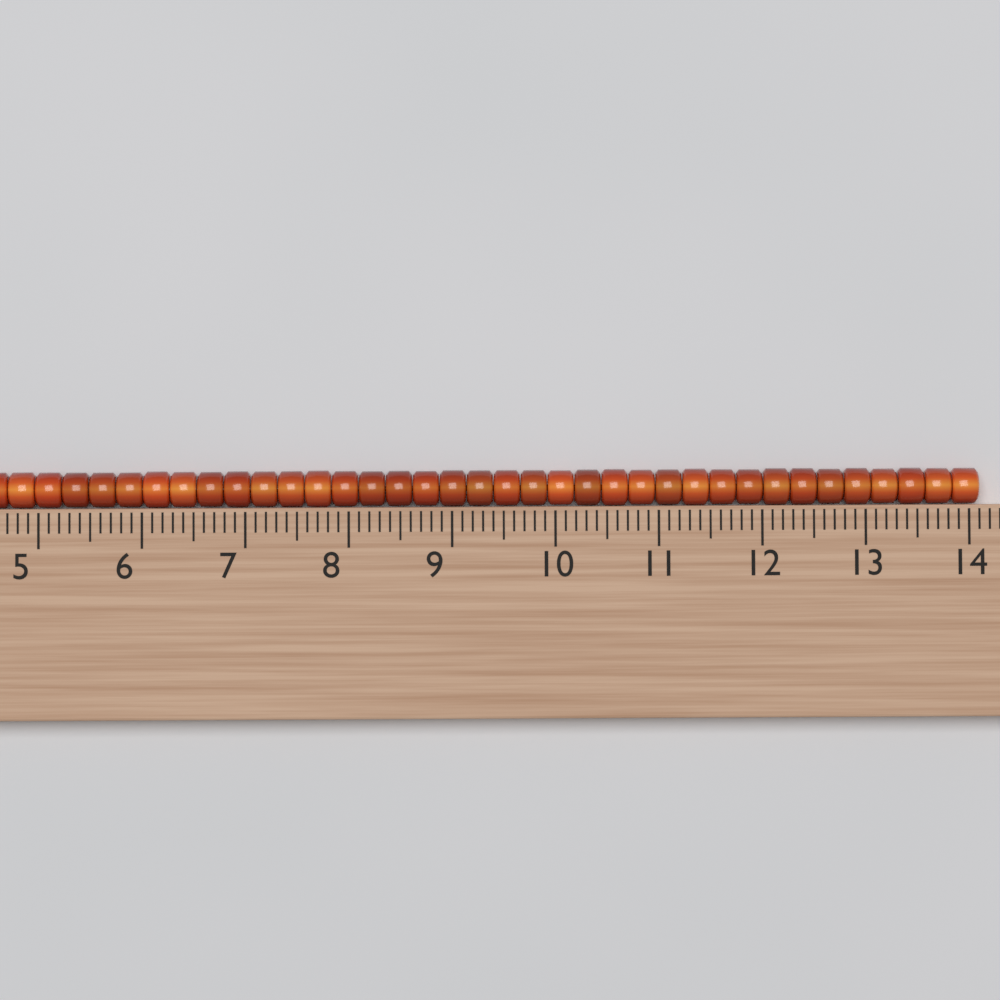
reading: 14.1 (no unit)
